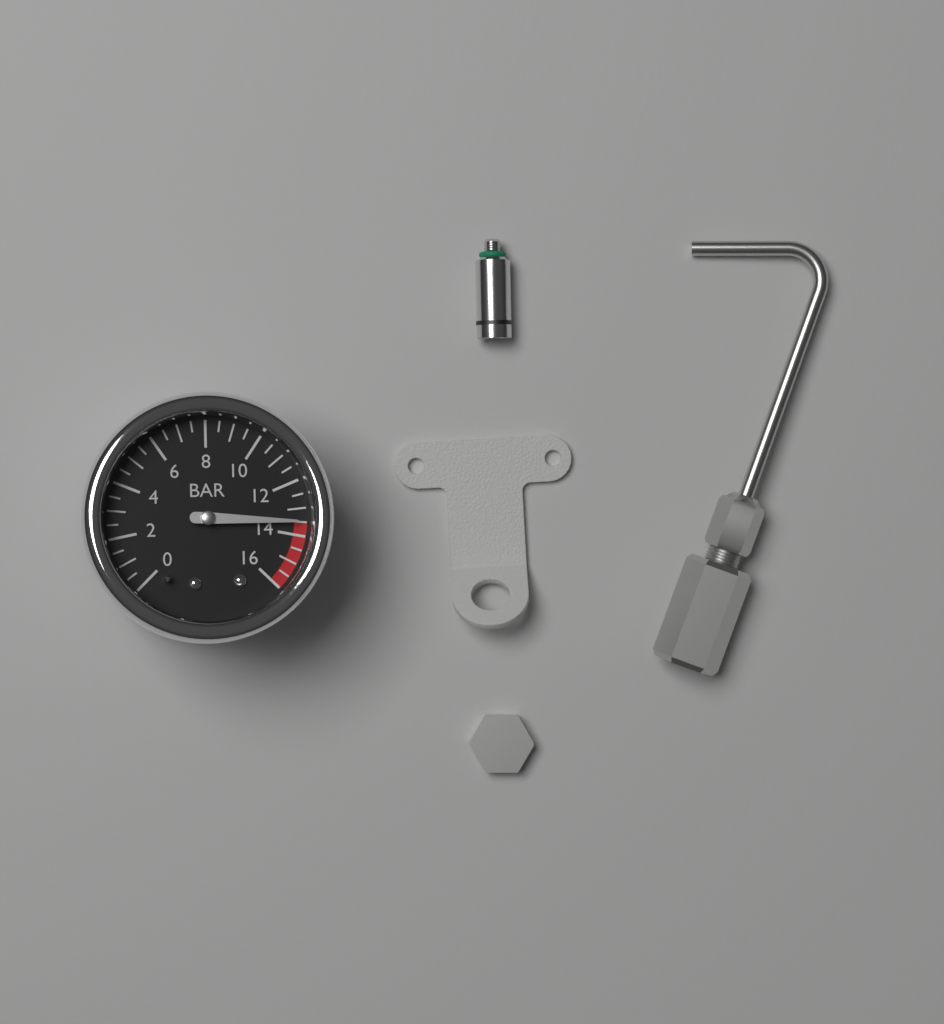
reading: 13.5 bar
